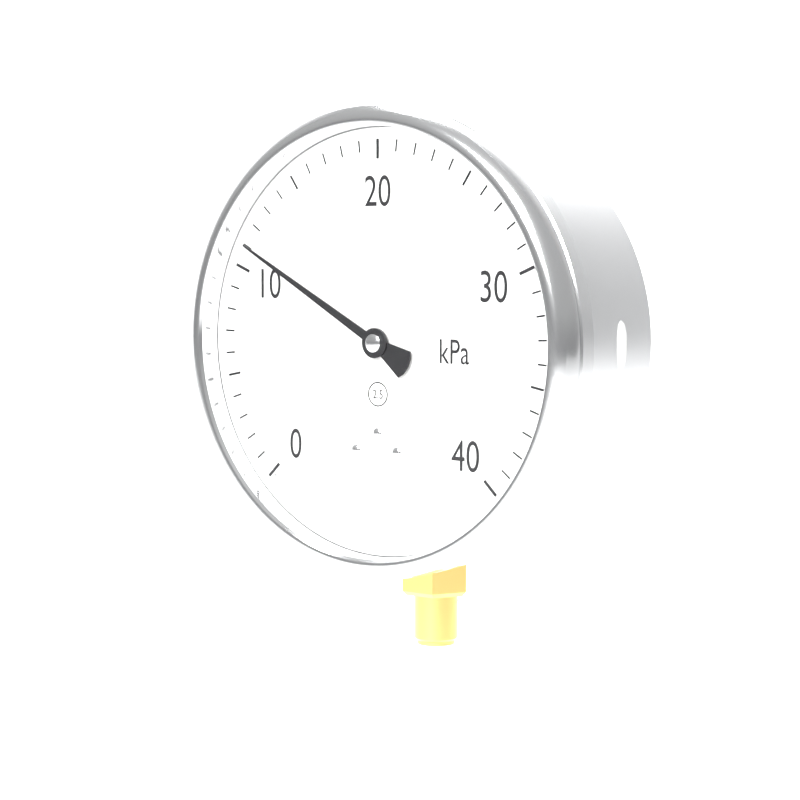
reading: 11 kPa
